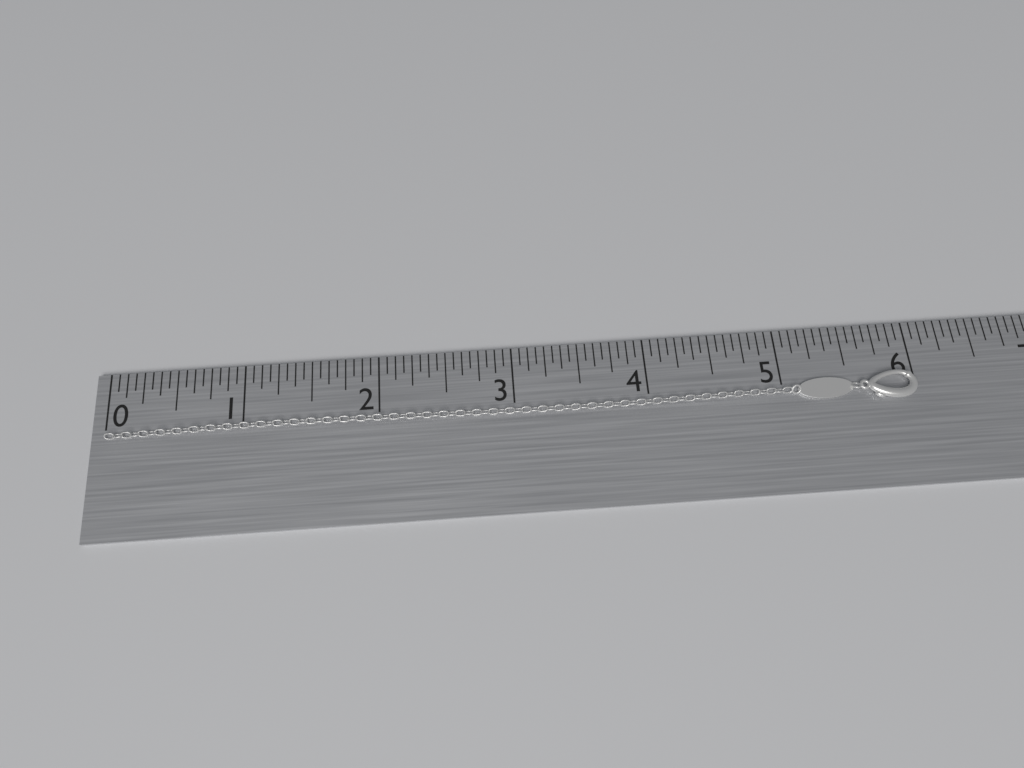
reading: 6.0000 in
